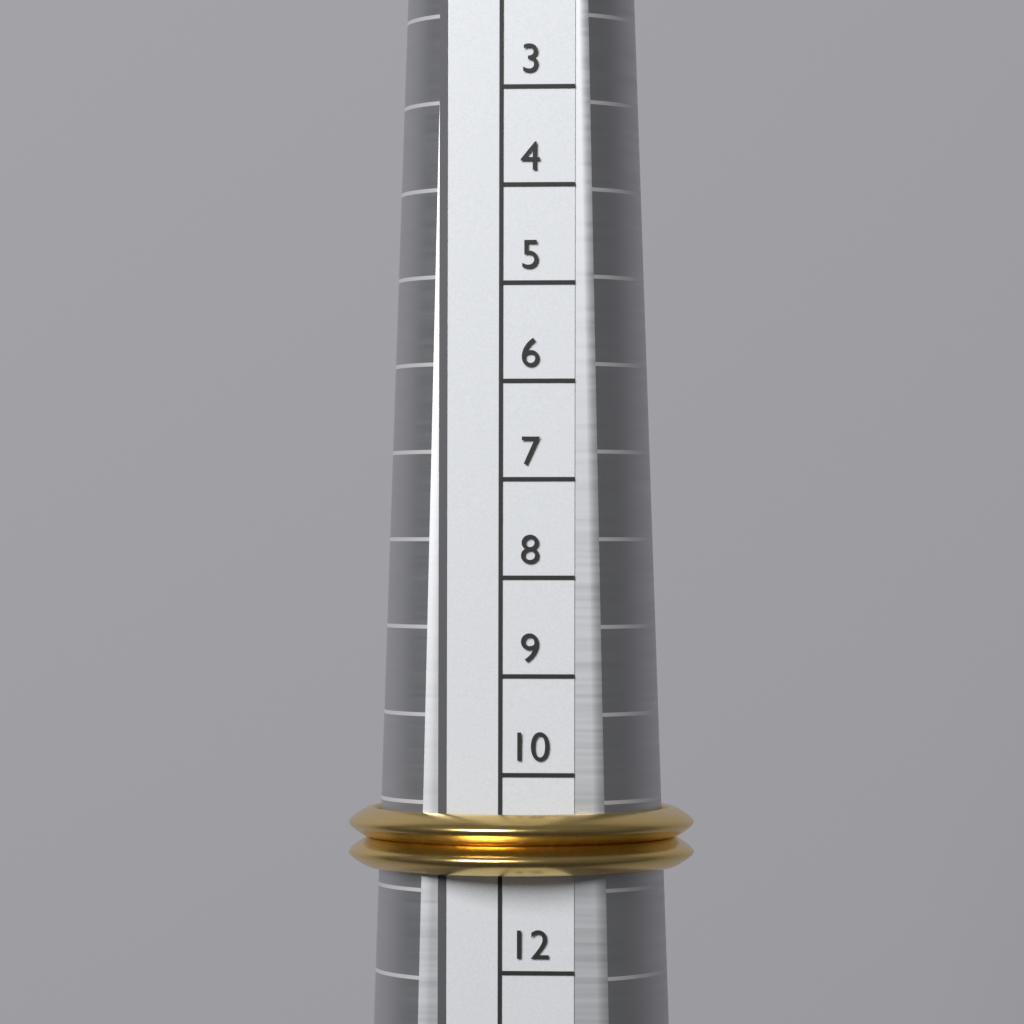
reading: 11 (no unit)
